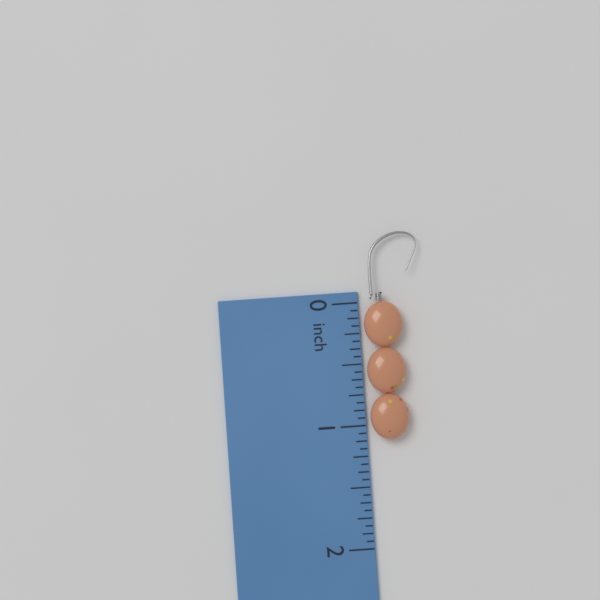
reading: 1.1250 inch
